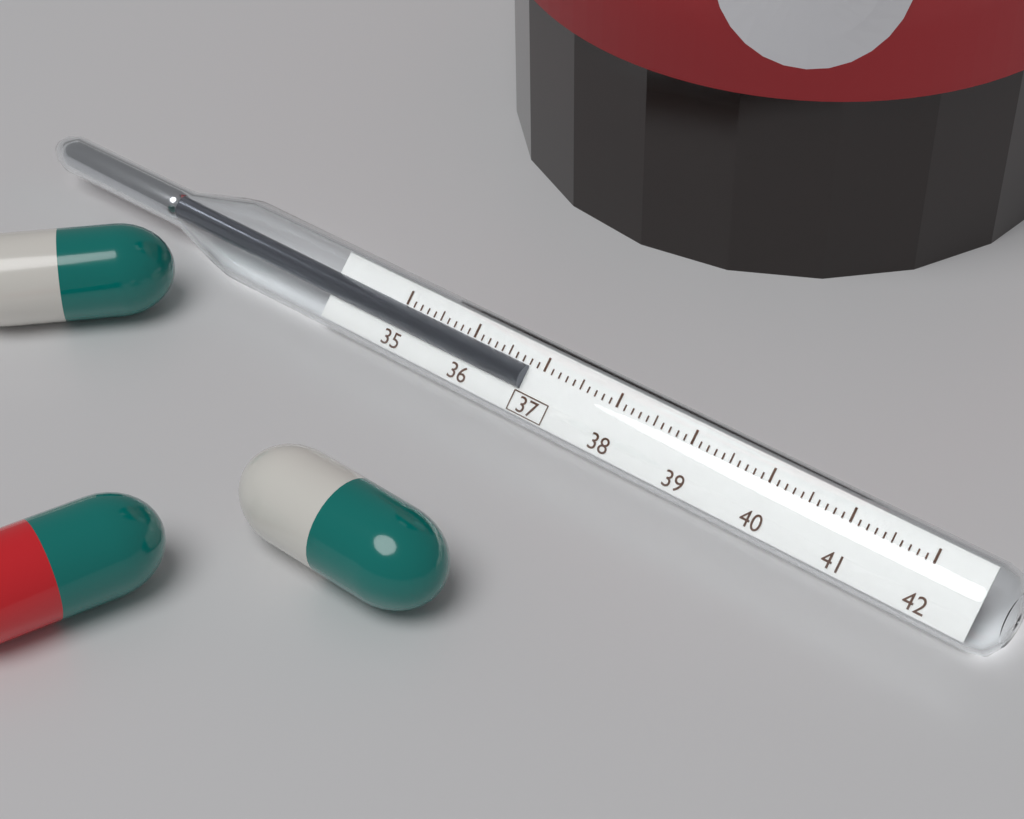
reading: 36.8 (no unit)
